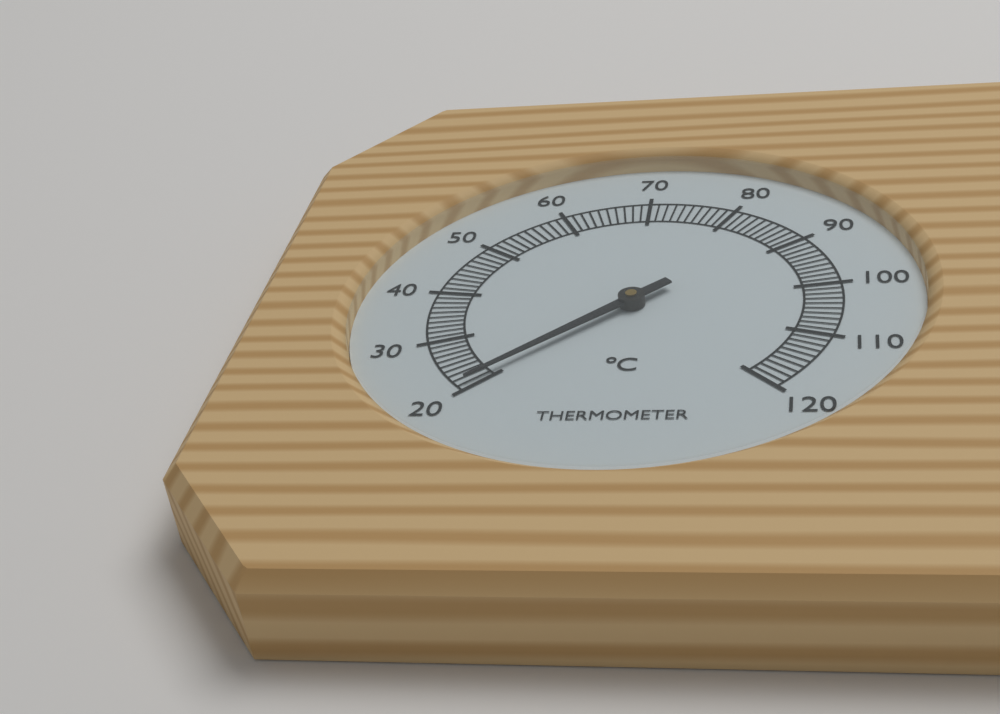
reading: 21 °C
